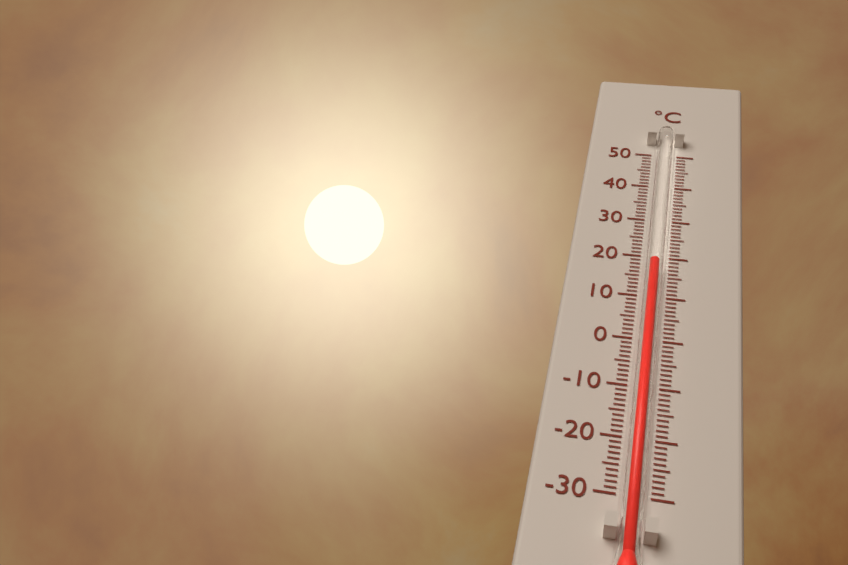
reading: 17 °C
